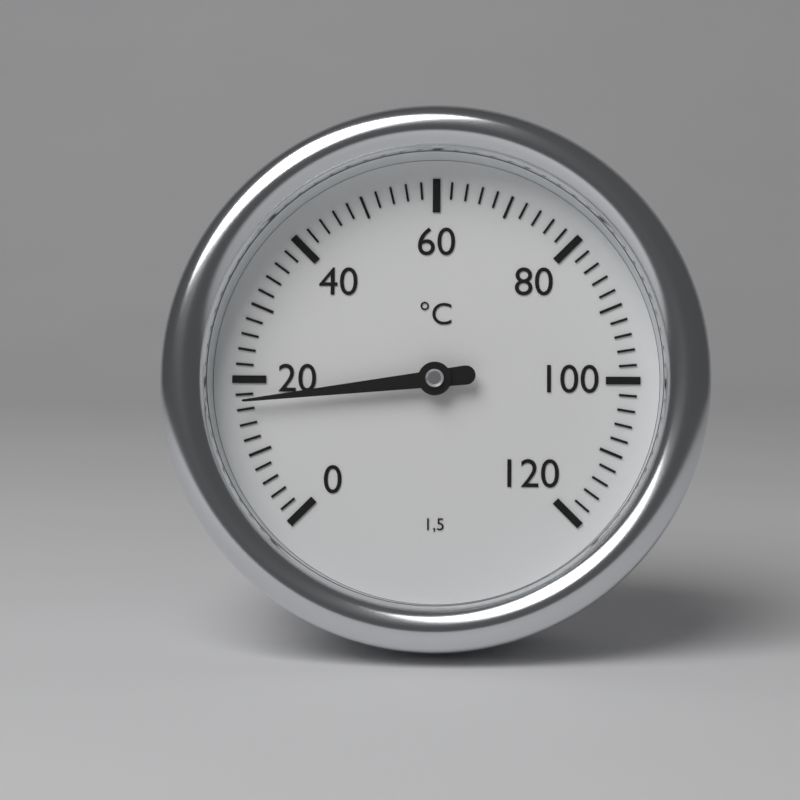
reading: 17 °C
